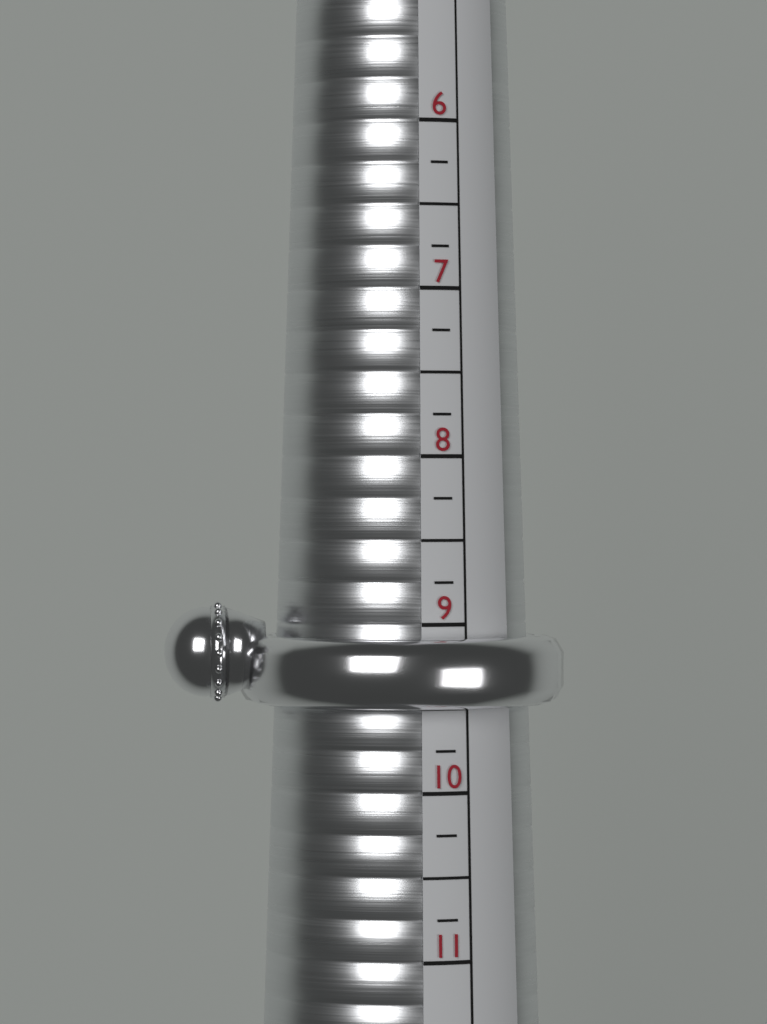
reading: 9.50 (no unit)
